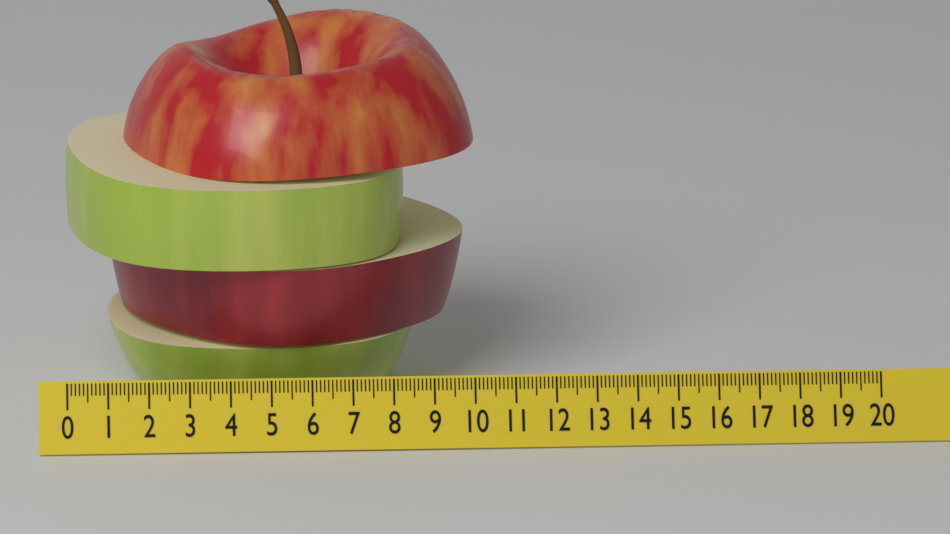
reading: 10.2 (no unit)
